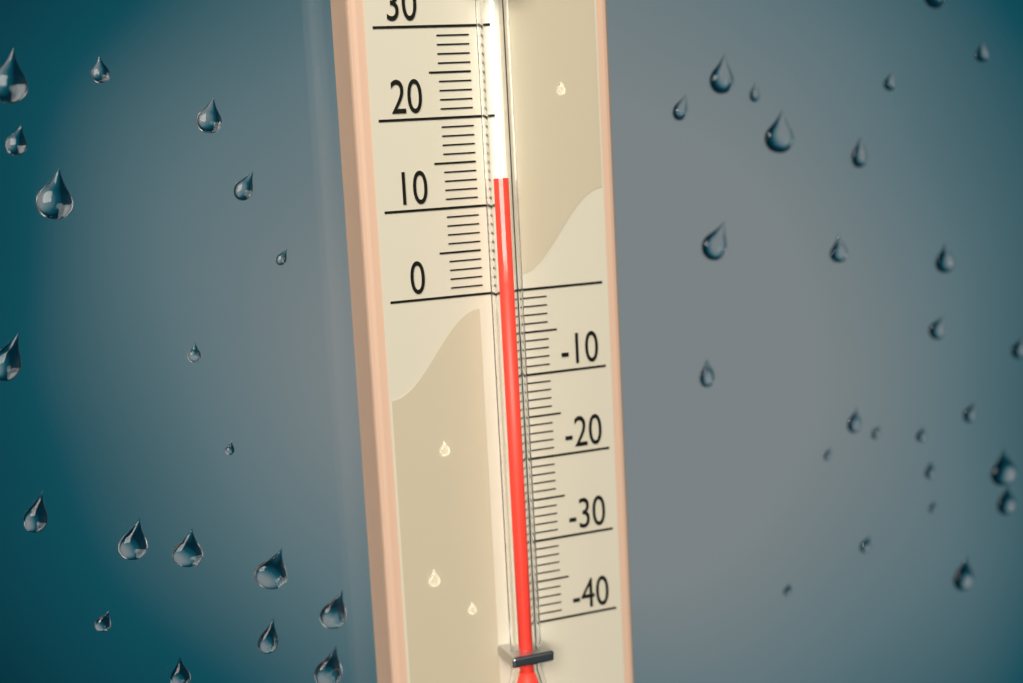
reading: 13 (no unit)
